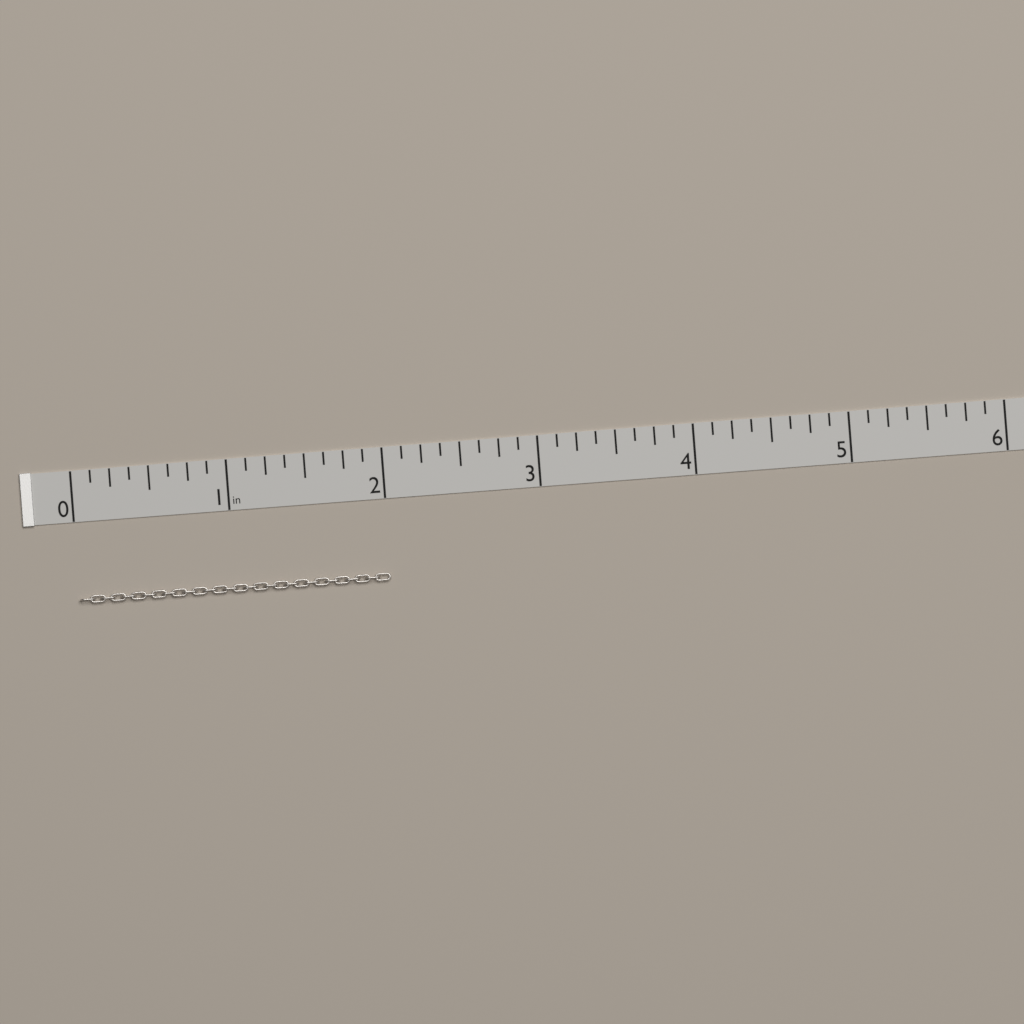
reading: 2.000 in
